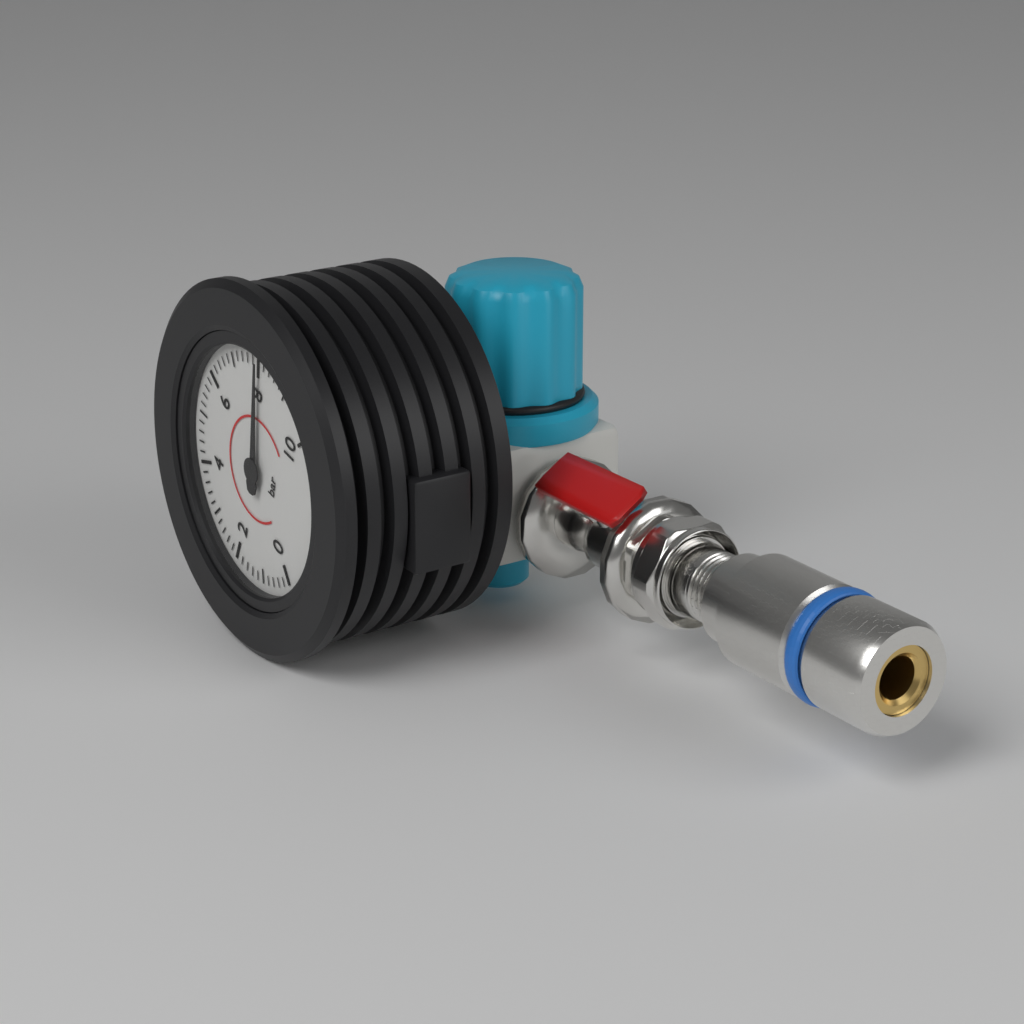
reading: 8.0 bar
